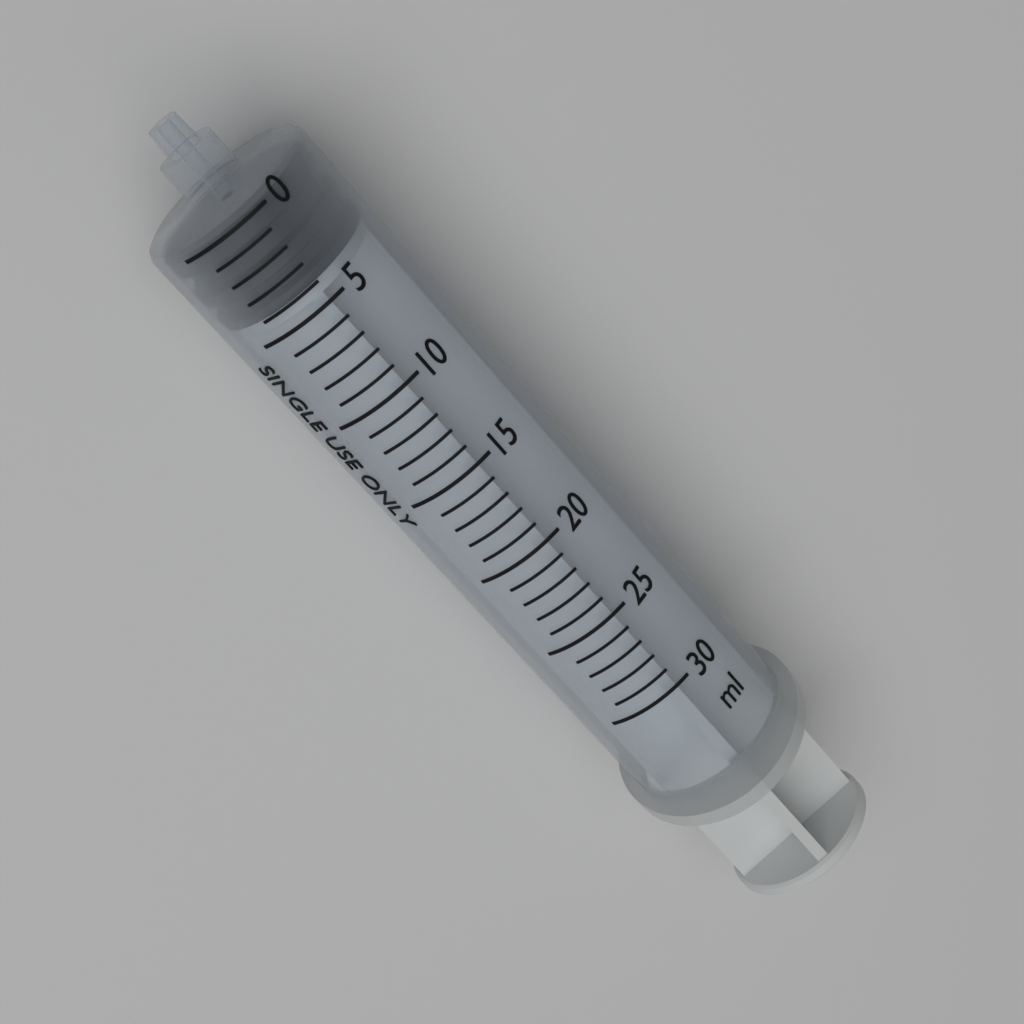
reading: 0 ml
